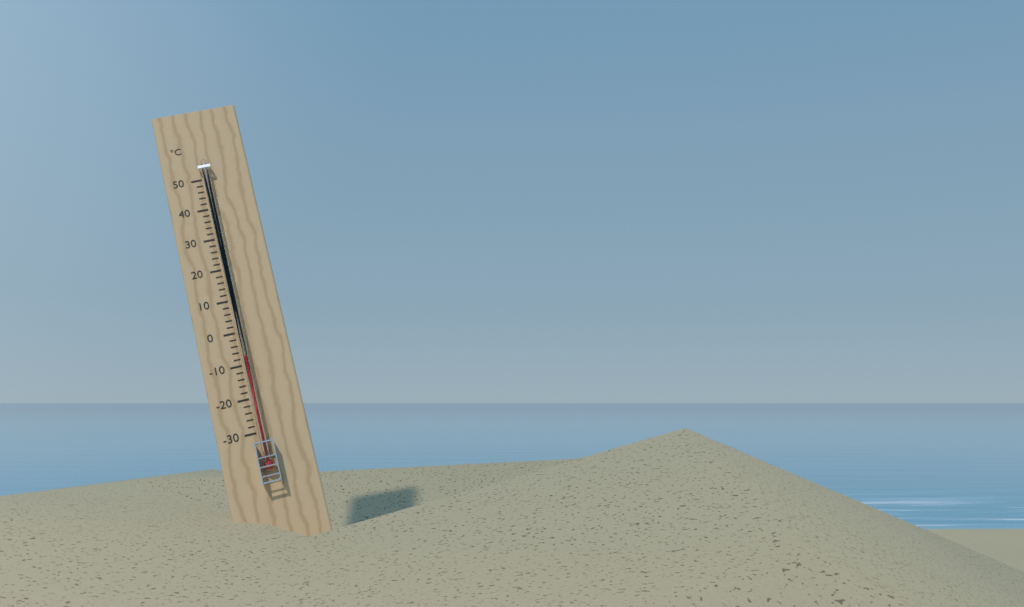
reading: -8 °C
